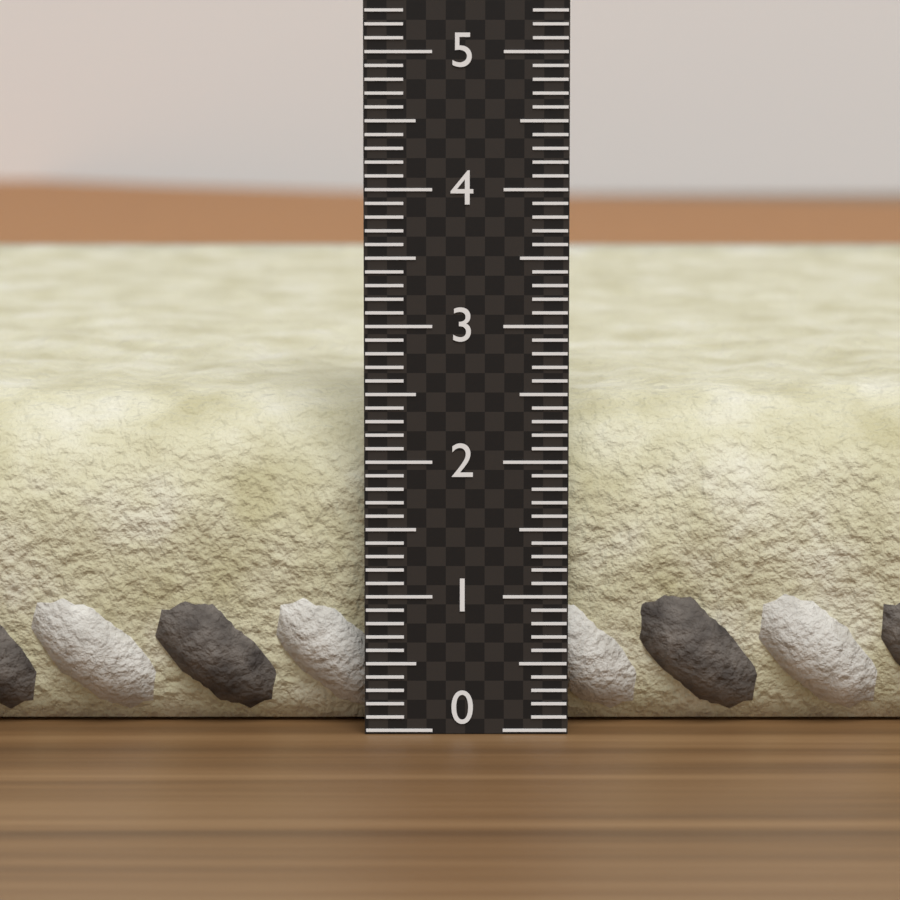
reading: 2.5 (no unit)
